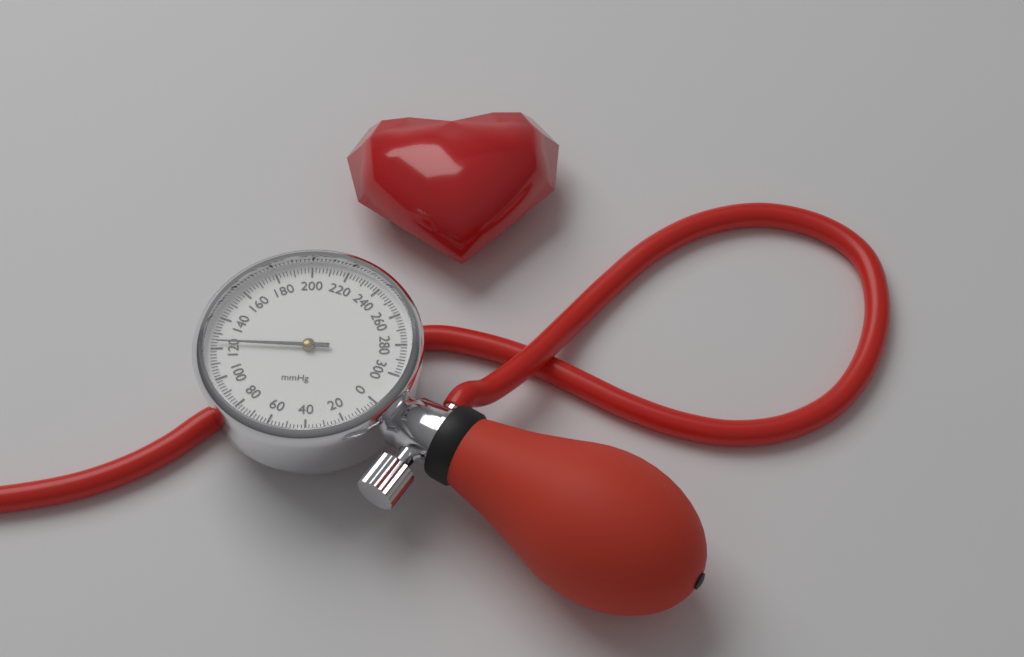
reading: 124 mmHg
